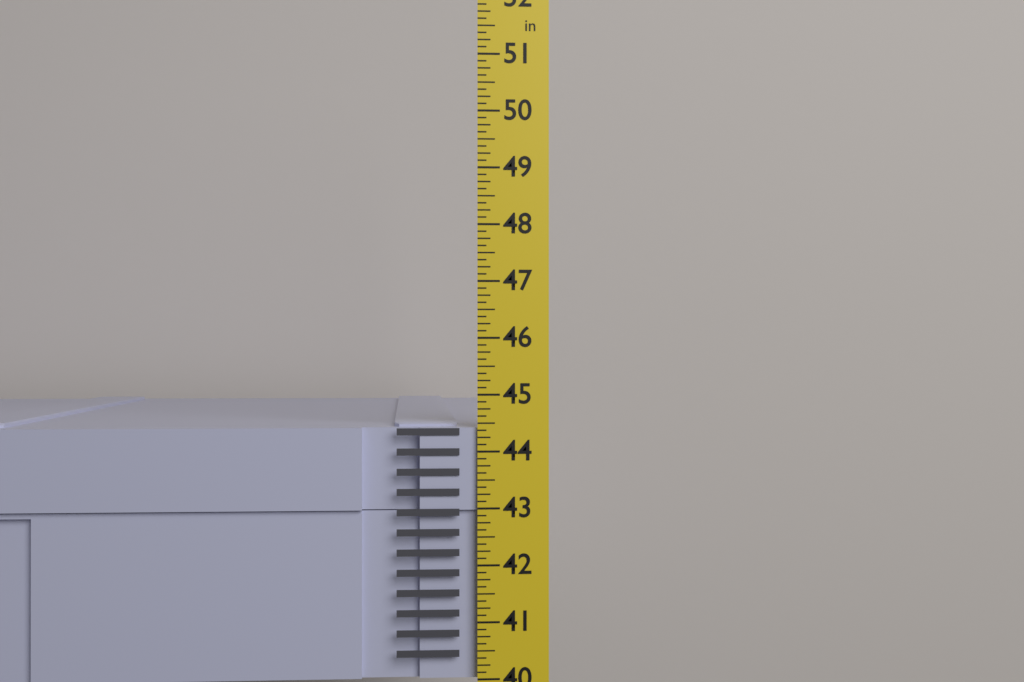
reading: 44.500 in
